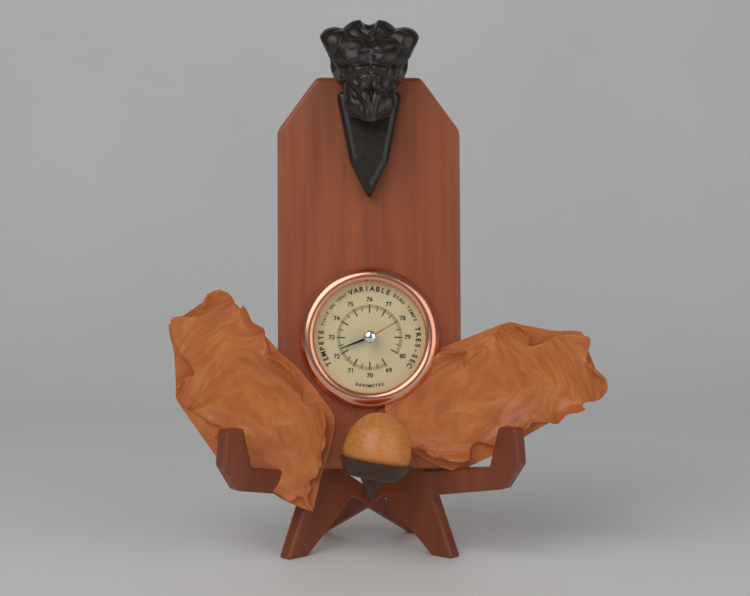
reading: 72.3 (no unit)
